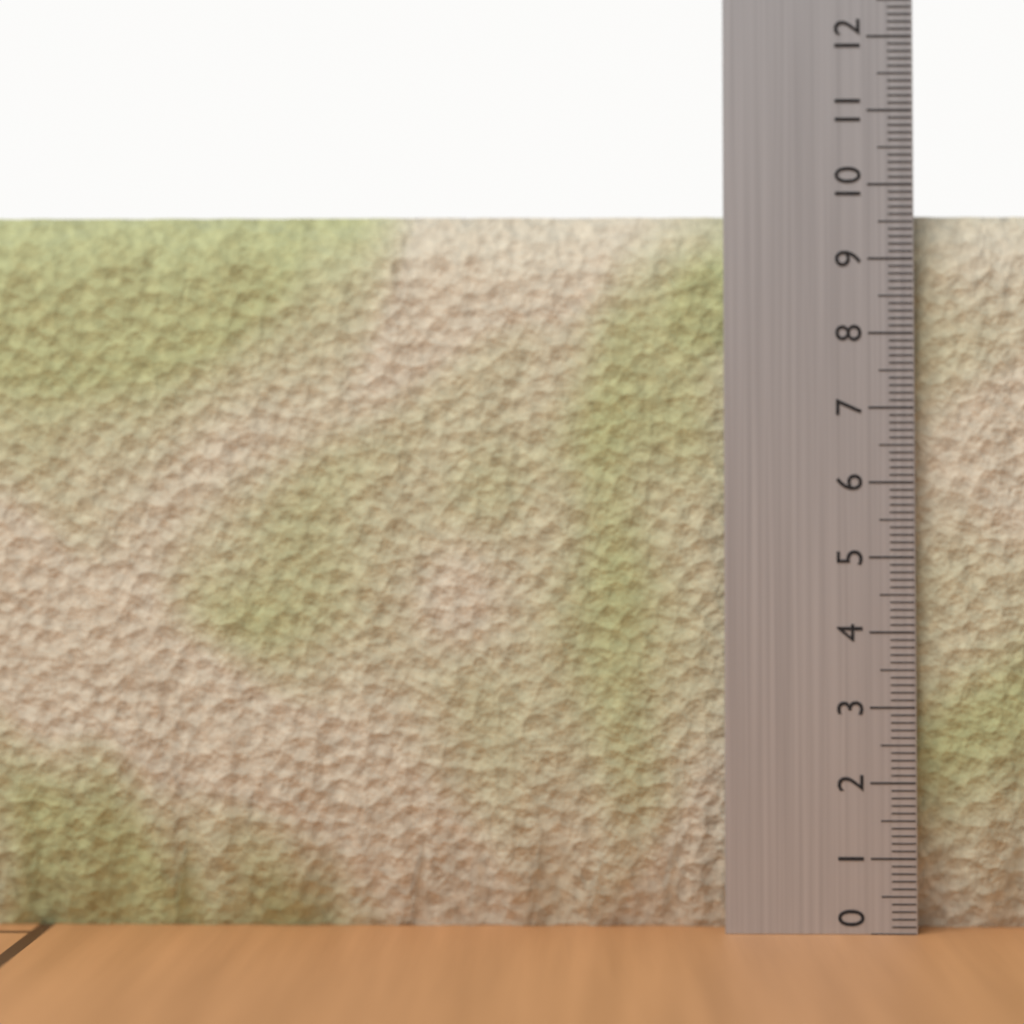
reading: 9.6 (no unit)
